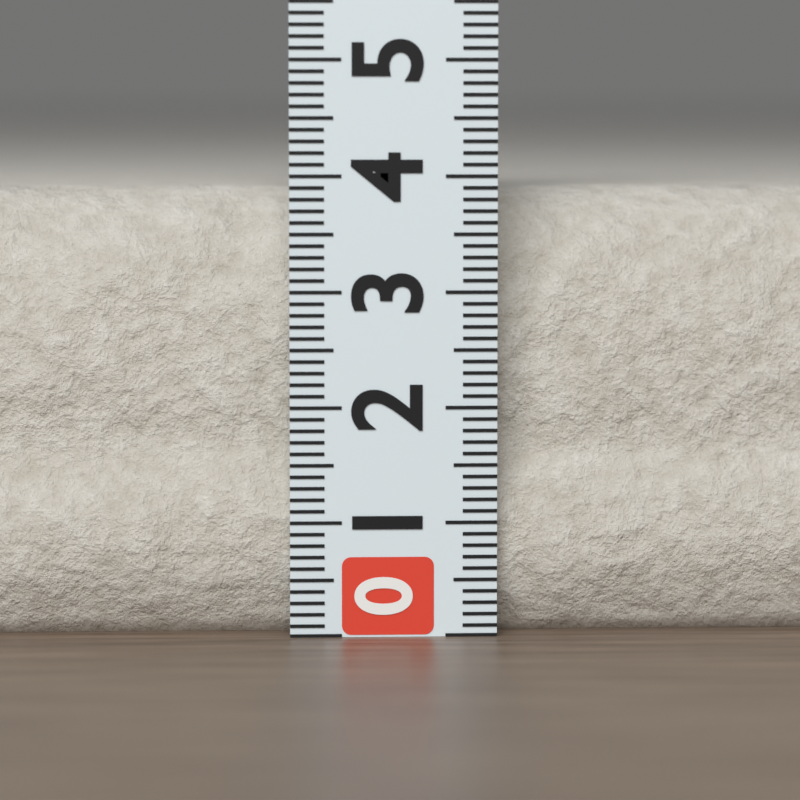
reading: 3.9 (no unit)
